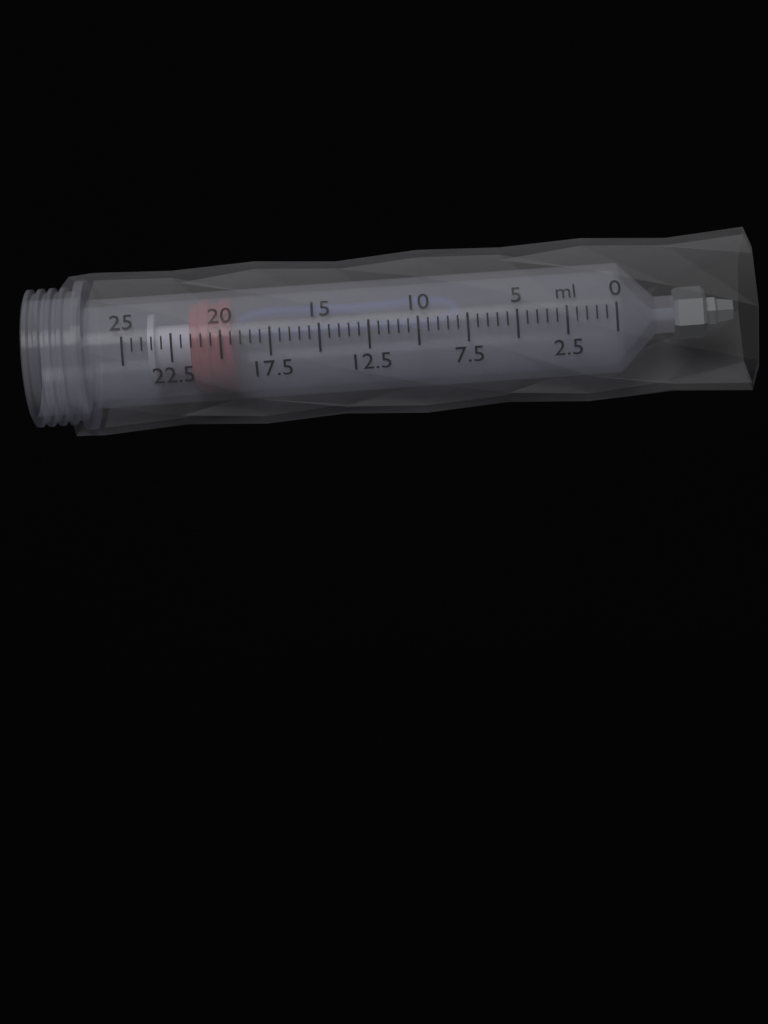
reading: 19.5 ml
